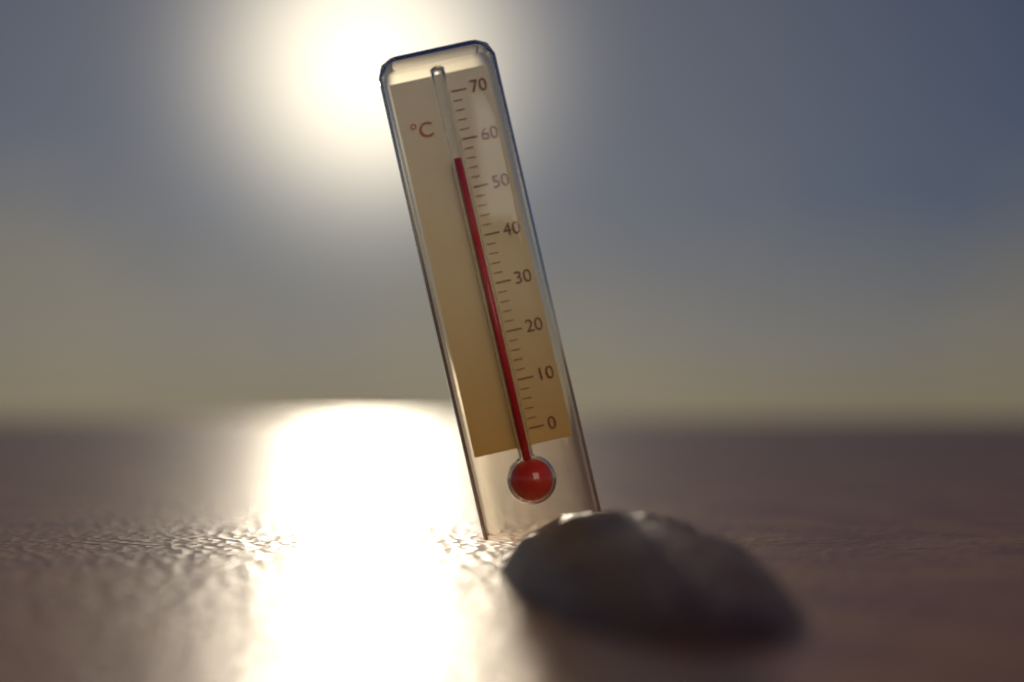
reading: 56 °C
